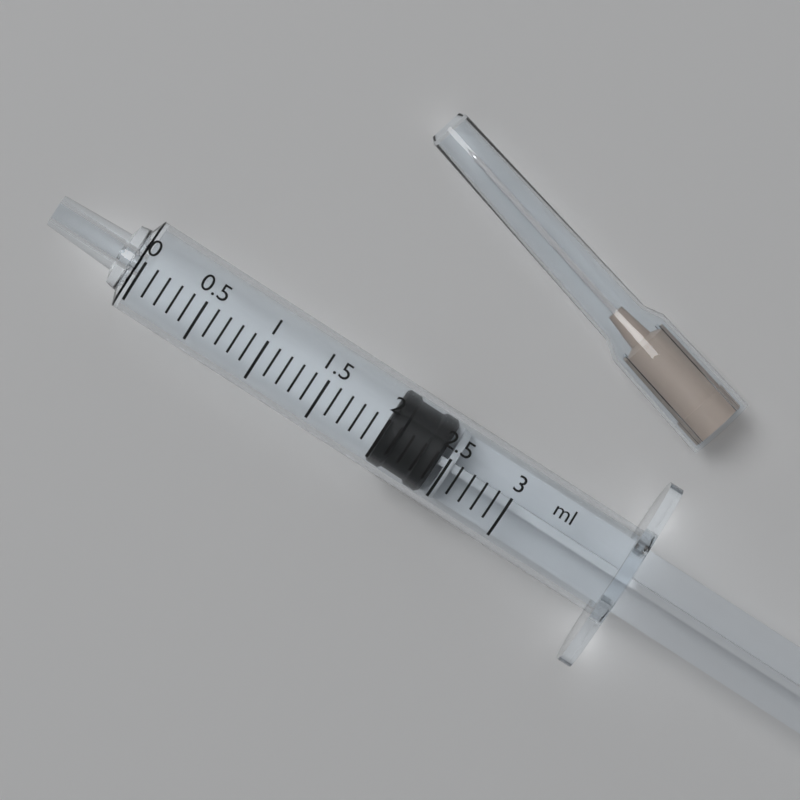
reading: 2.0 ml
